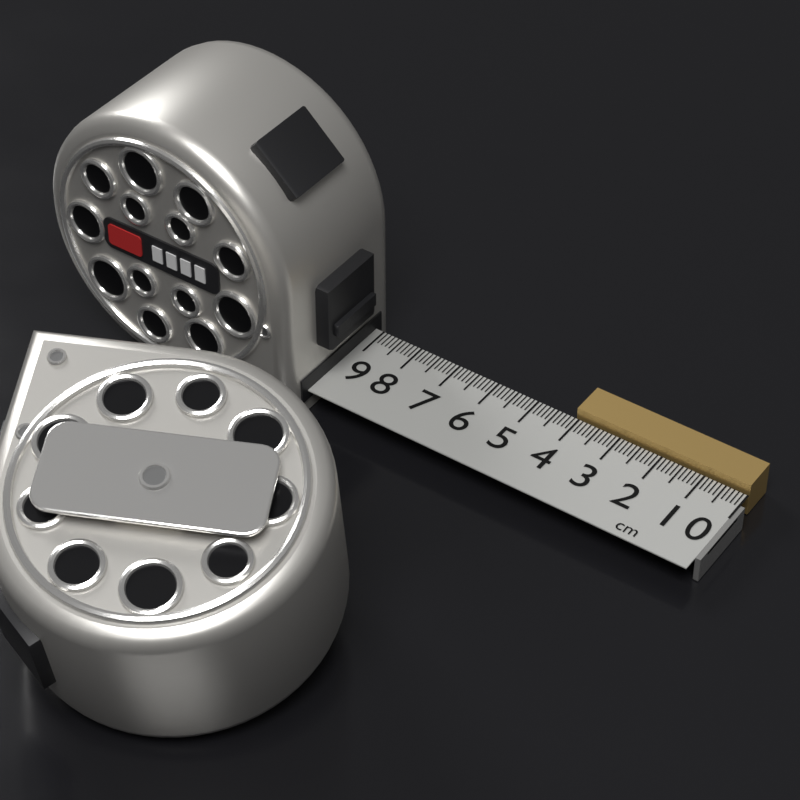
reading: 4.1 cm
